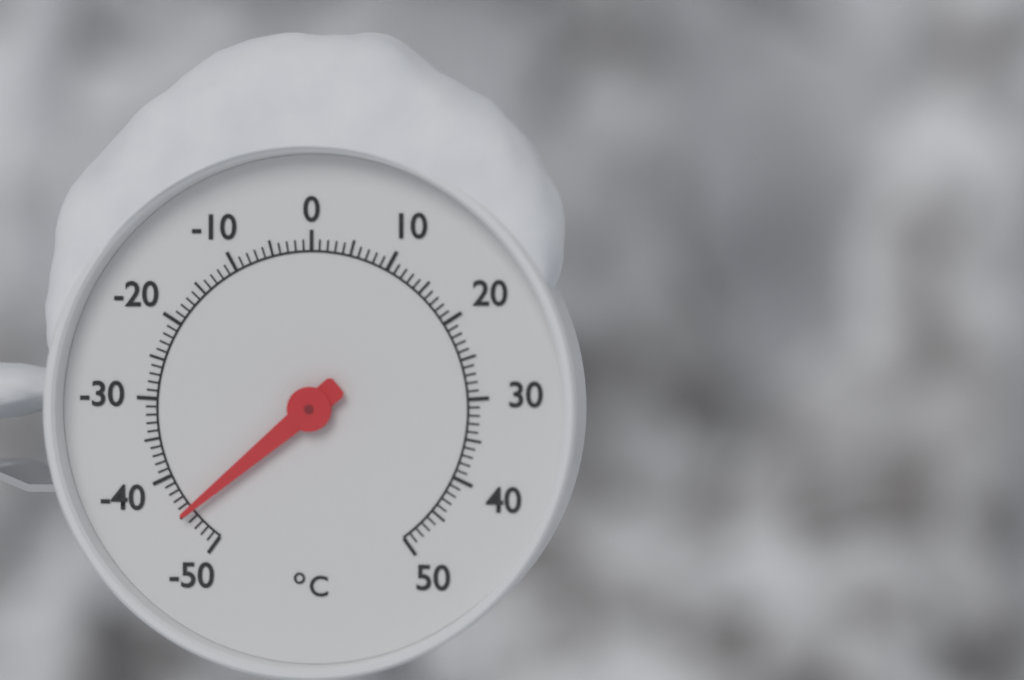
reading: -45 °C
